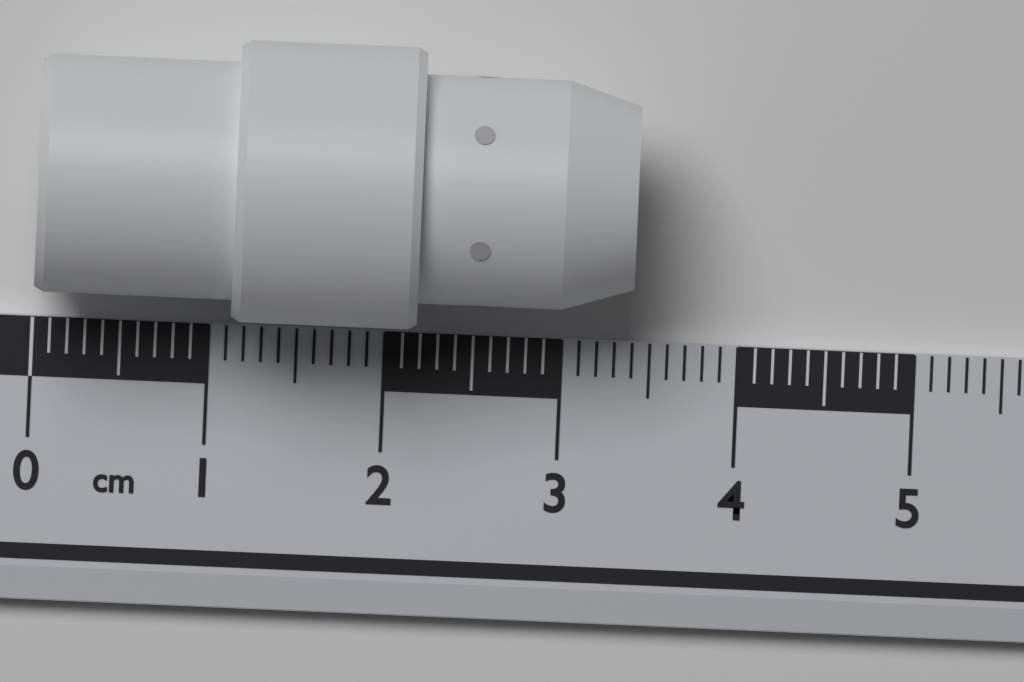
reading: 3.4 cm
